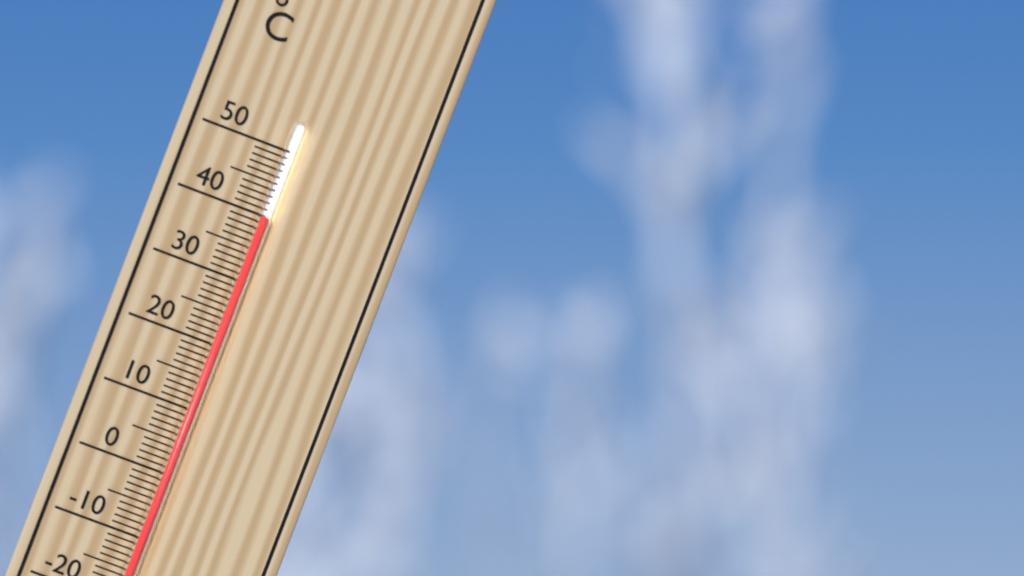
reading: 40 °C
